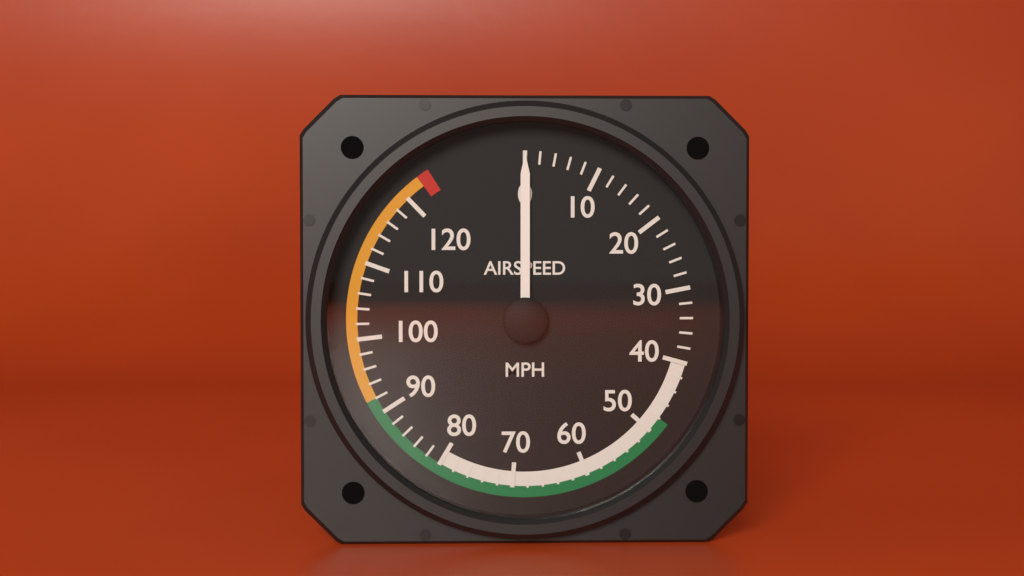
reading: 0 MPH
